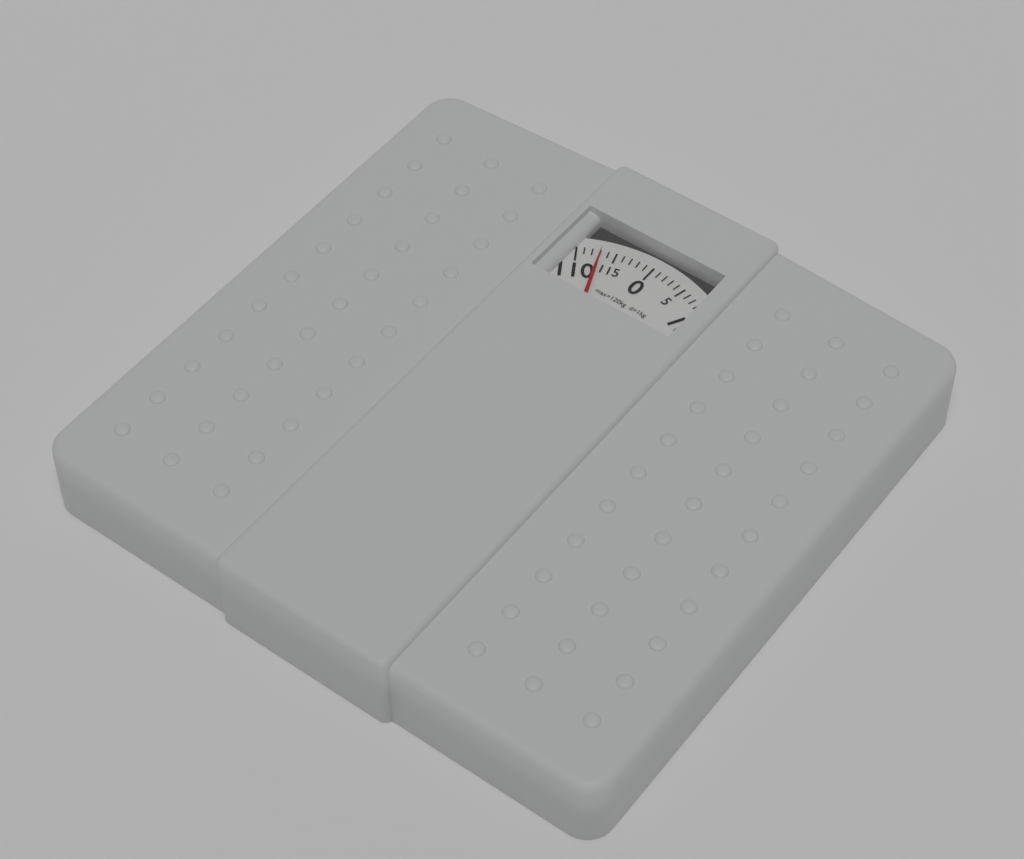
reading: 113 kg
